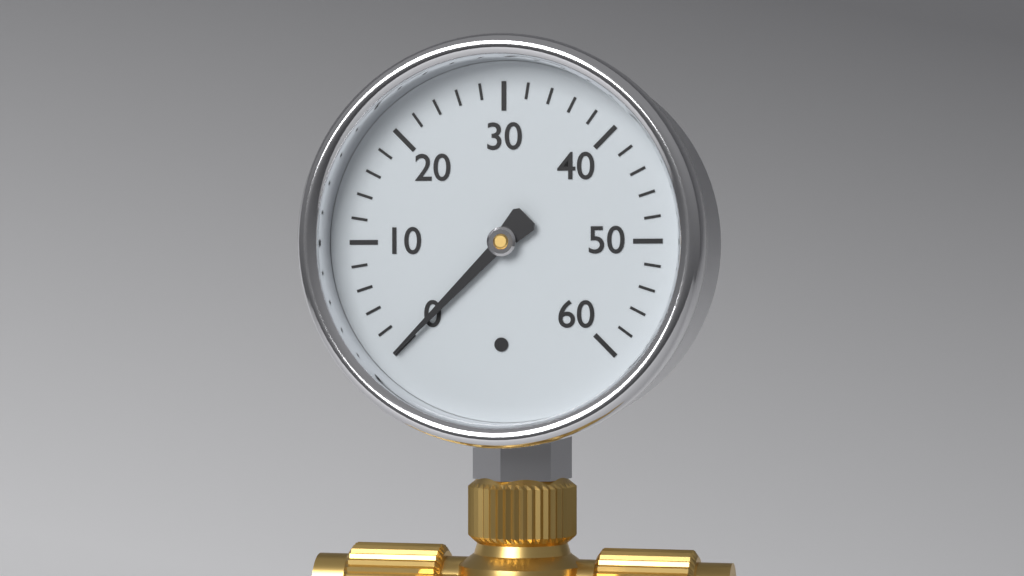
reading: 0 (no unit)
